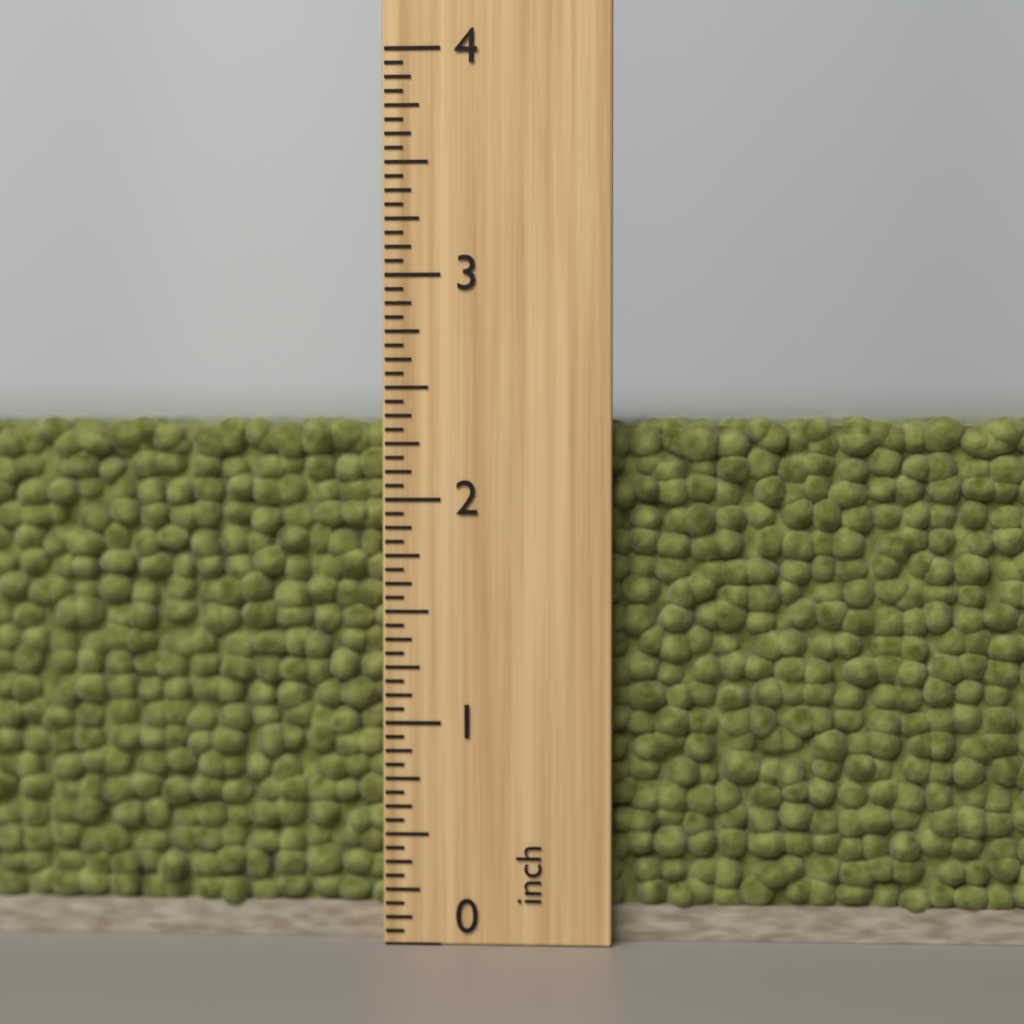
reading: 2.3750 inch
